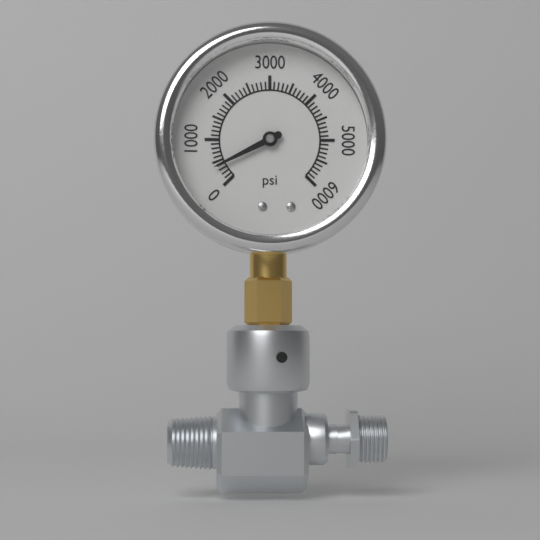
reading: 400 psi
